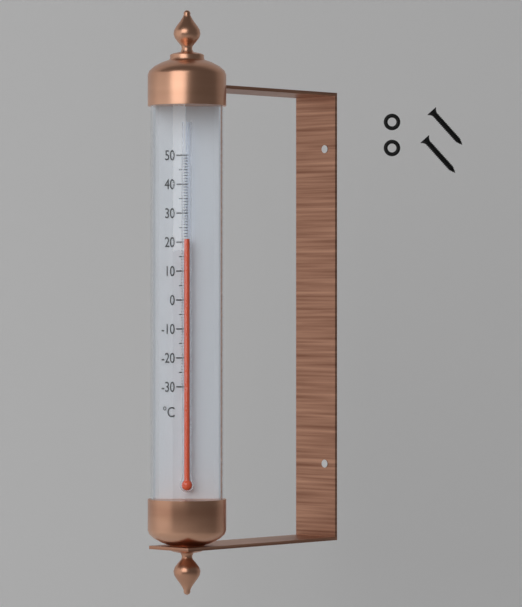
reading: 21 °C
